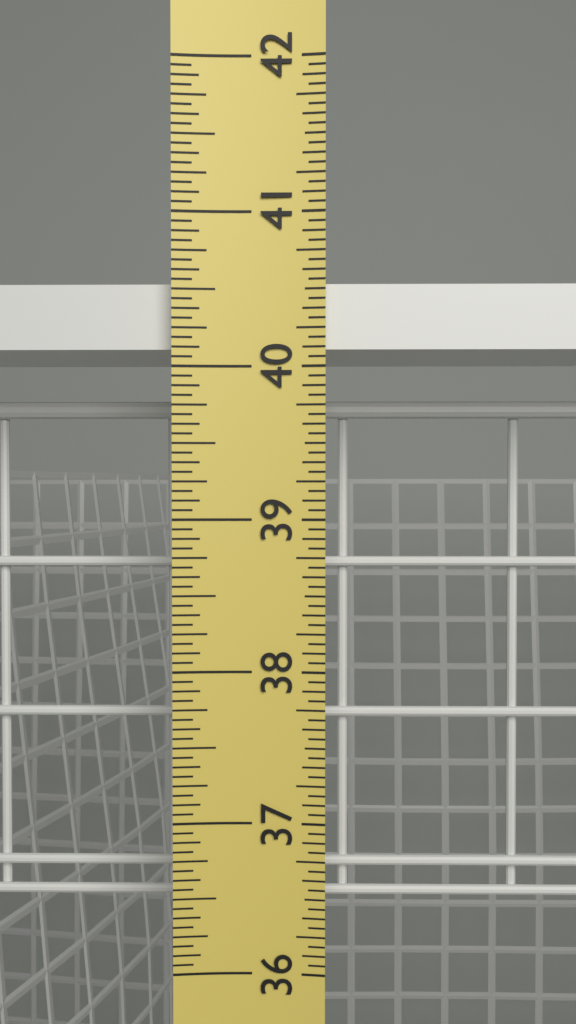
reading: 40.5625 in
